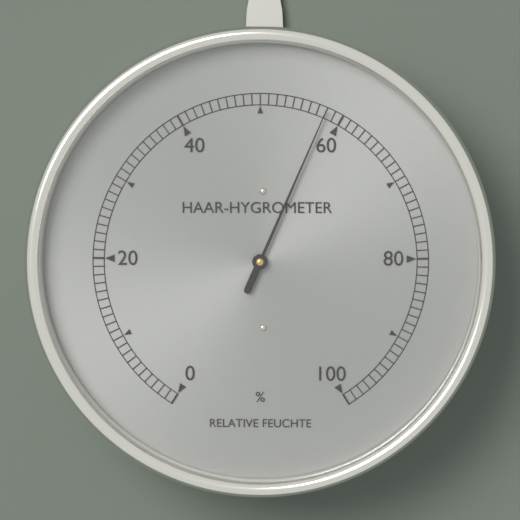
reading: 58 %
